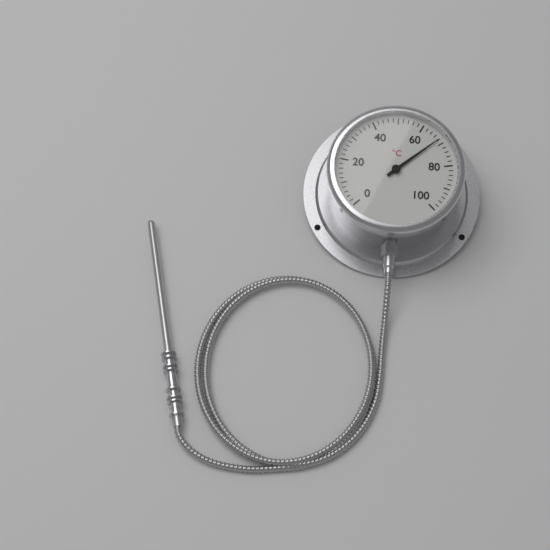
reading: 68 °C
